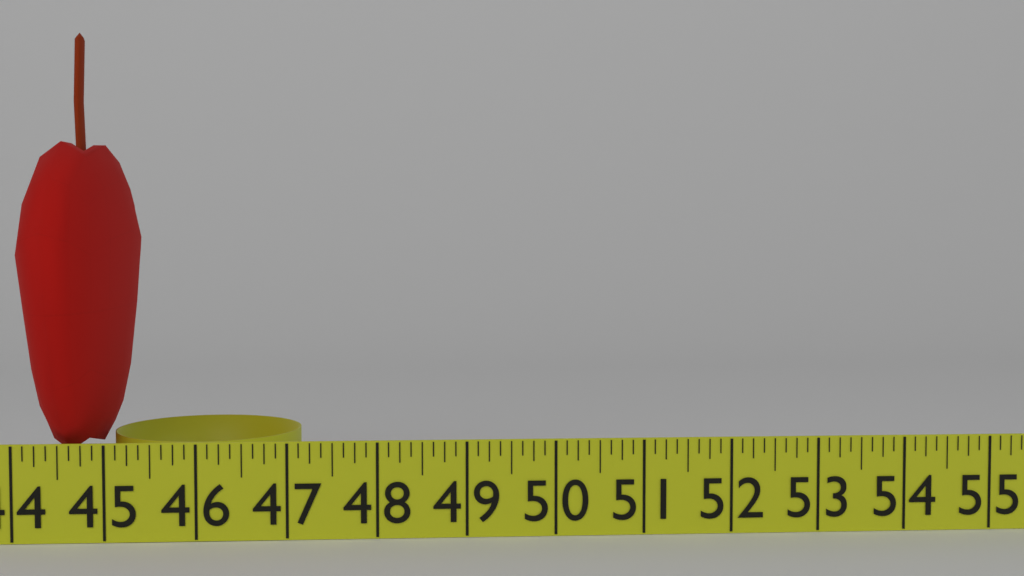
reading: 45.125 in
